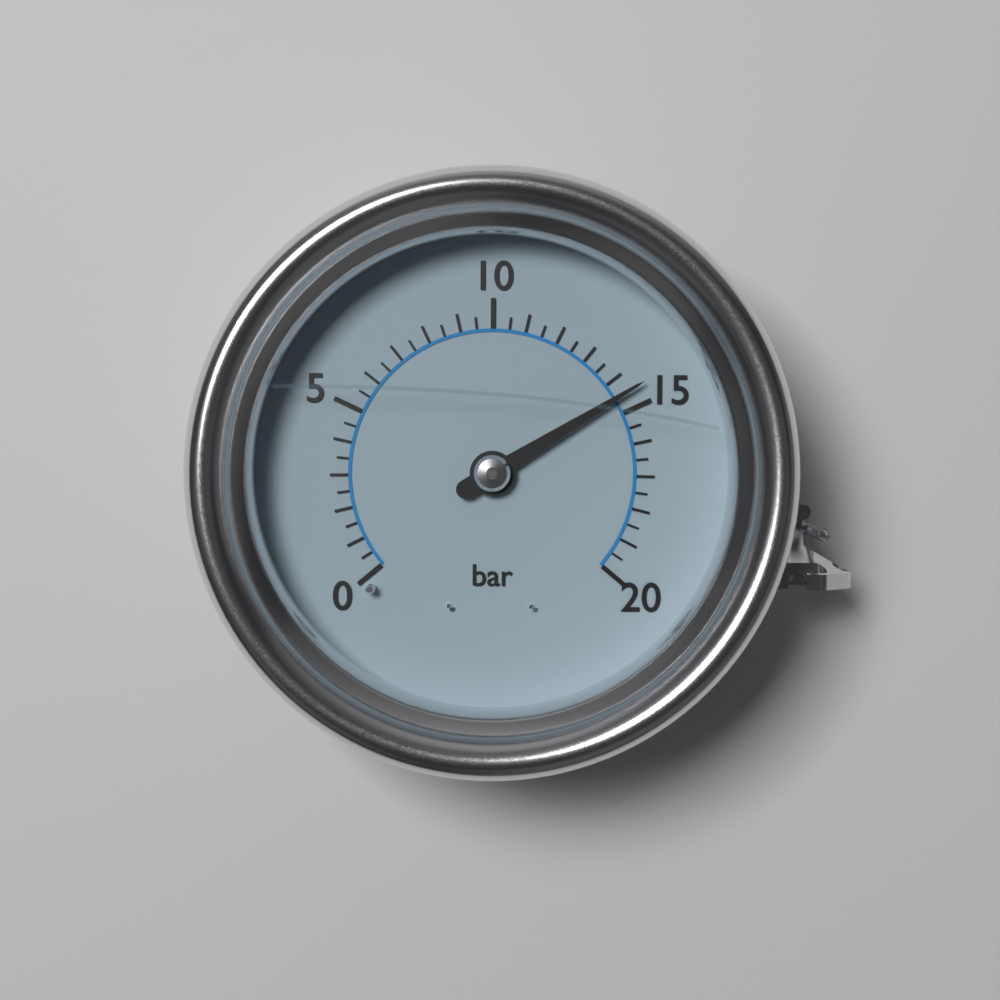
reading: 14.5 bar
